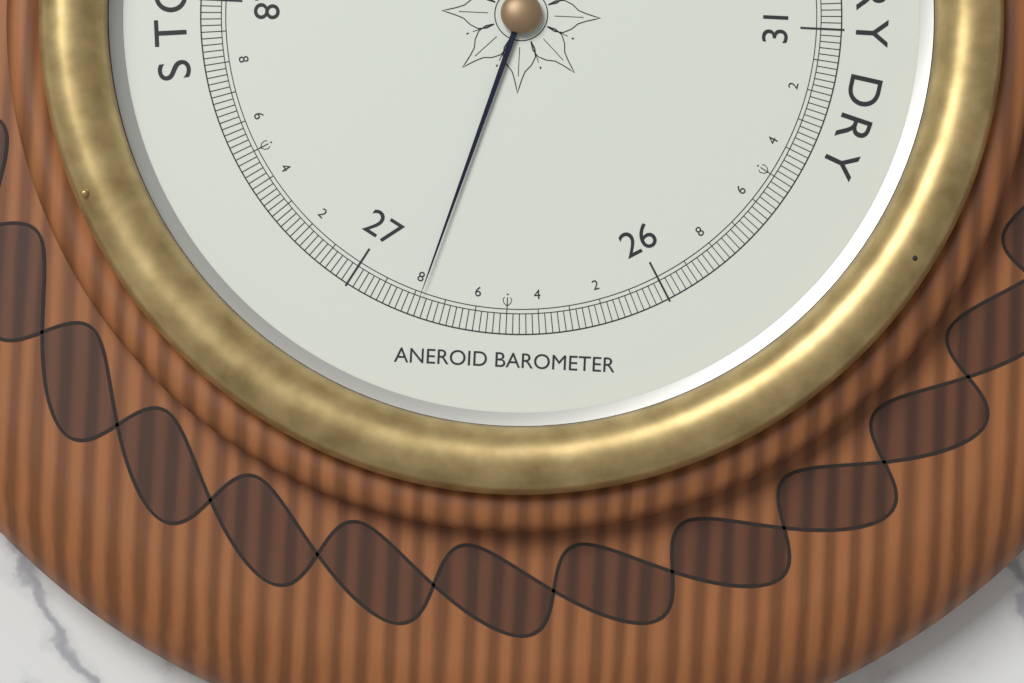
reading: 26.78 inHg
